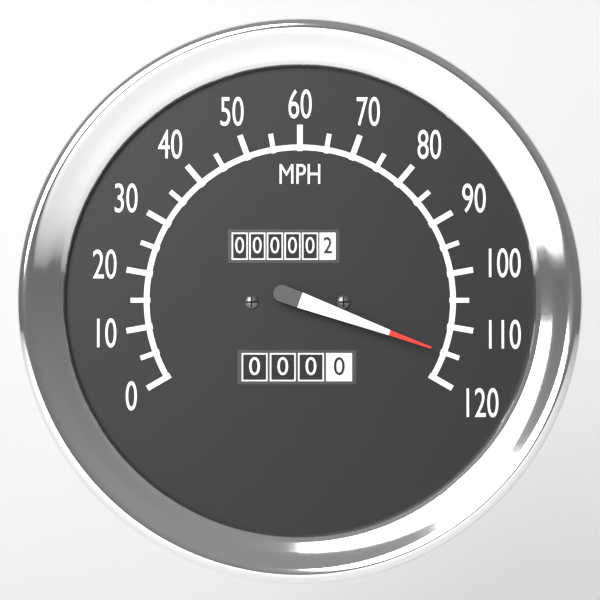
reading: 115 MPH
